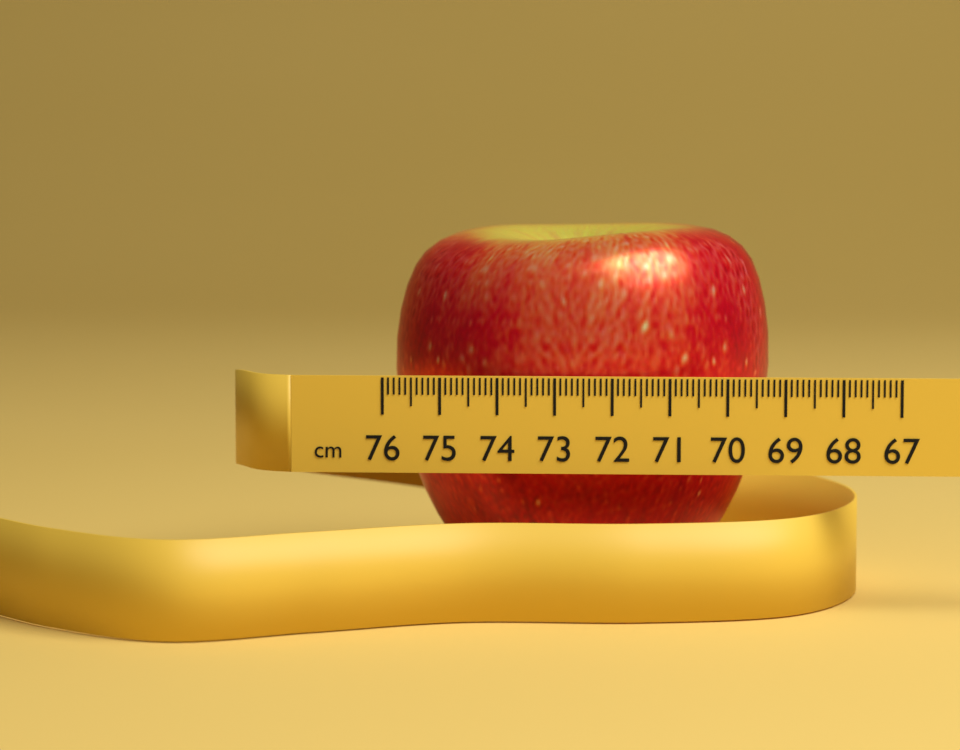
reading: 69.2 cm
